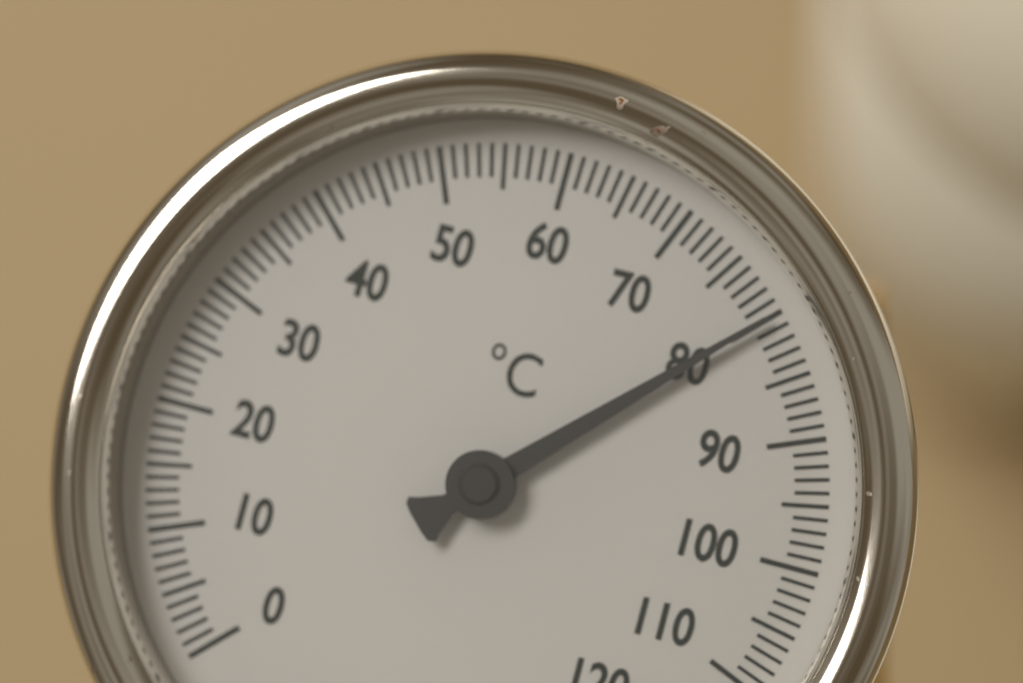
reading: 80 °C
